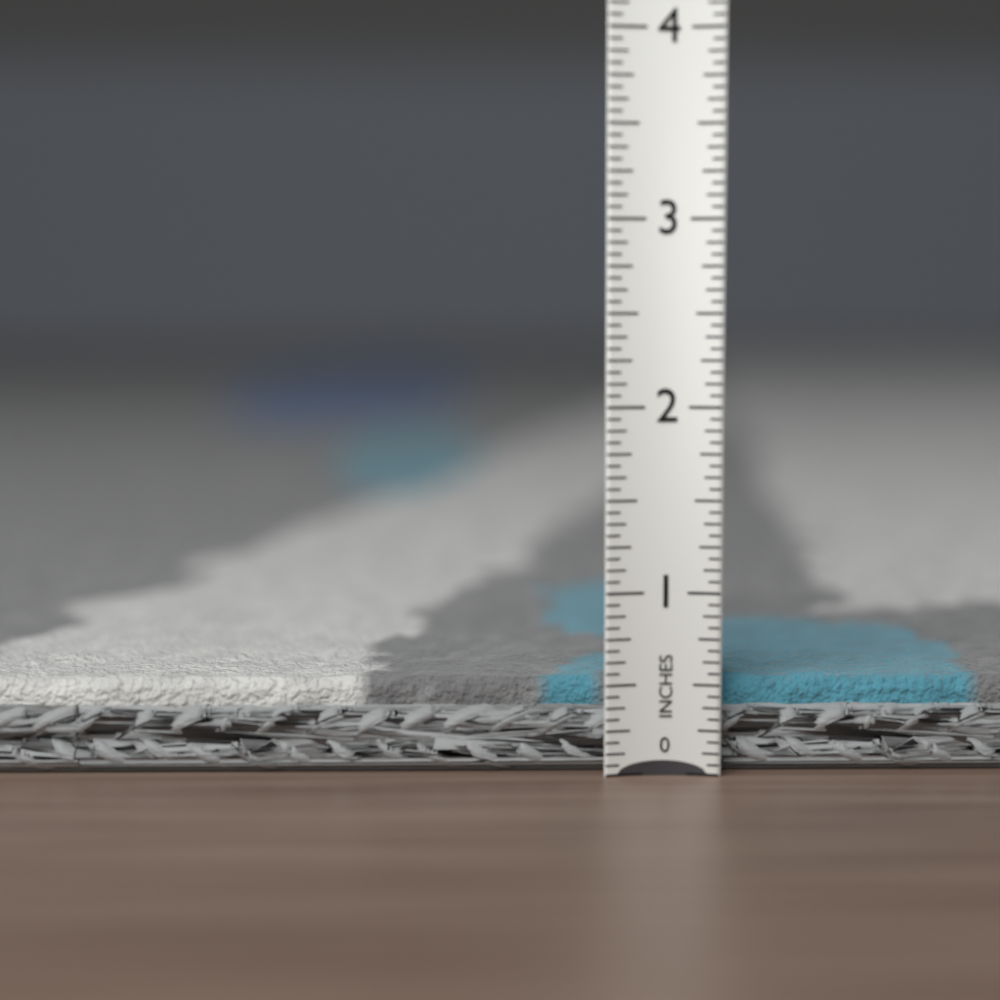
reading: 0.5625 in
